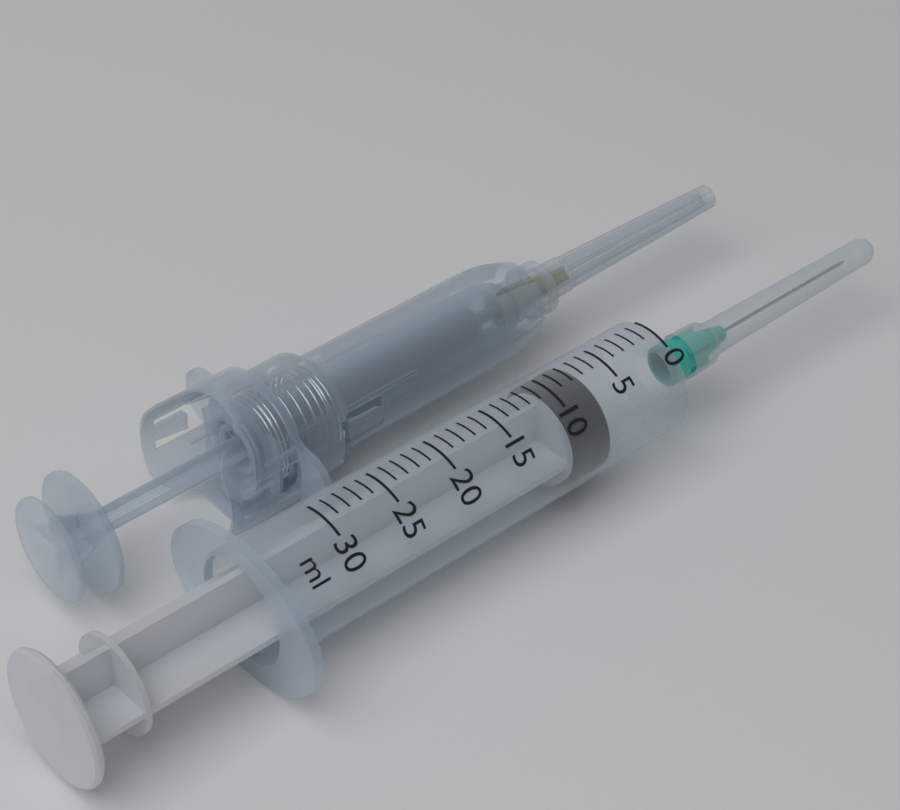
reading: 7 ml
